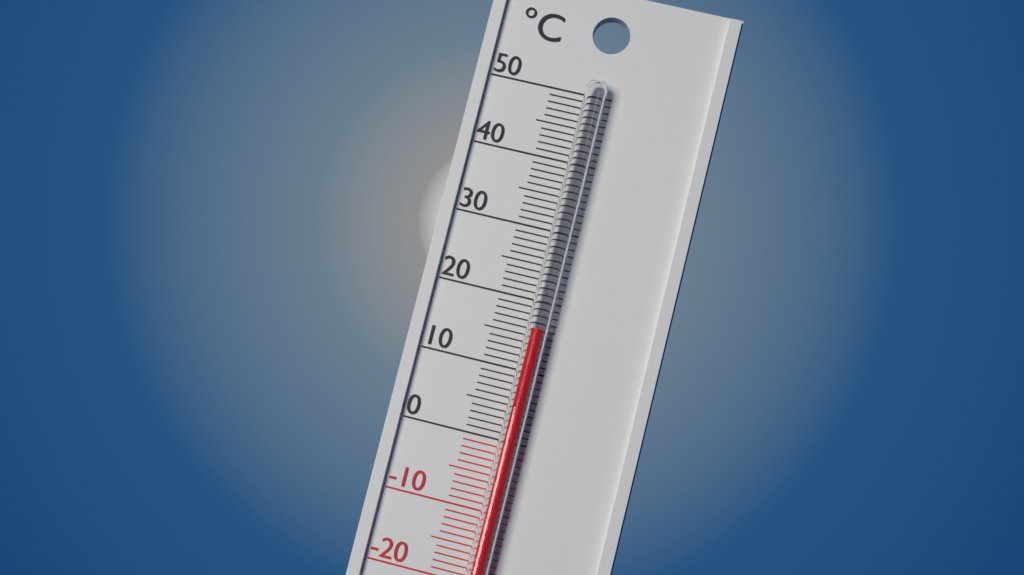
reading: 16 °C
